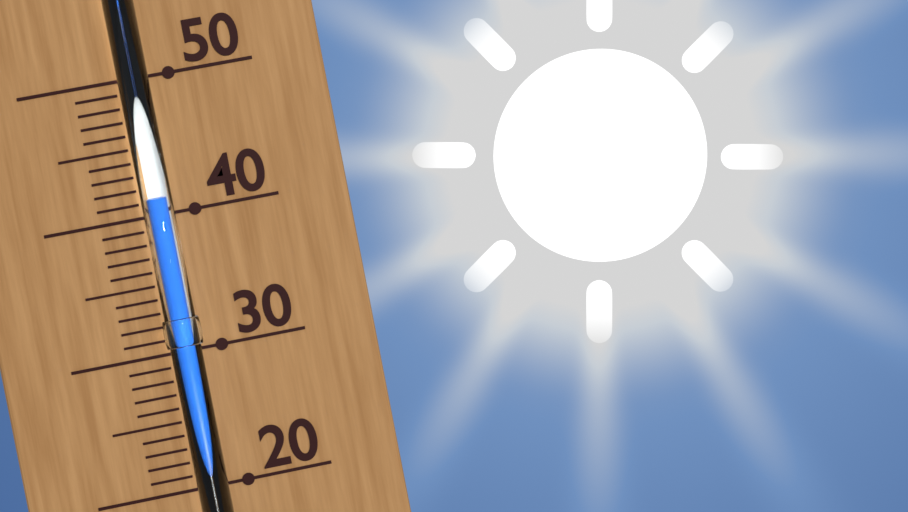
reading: 41 (no unit)
